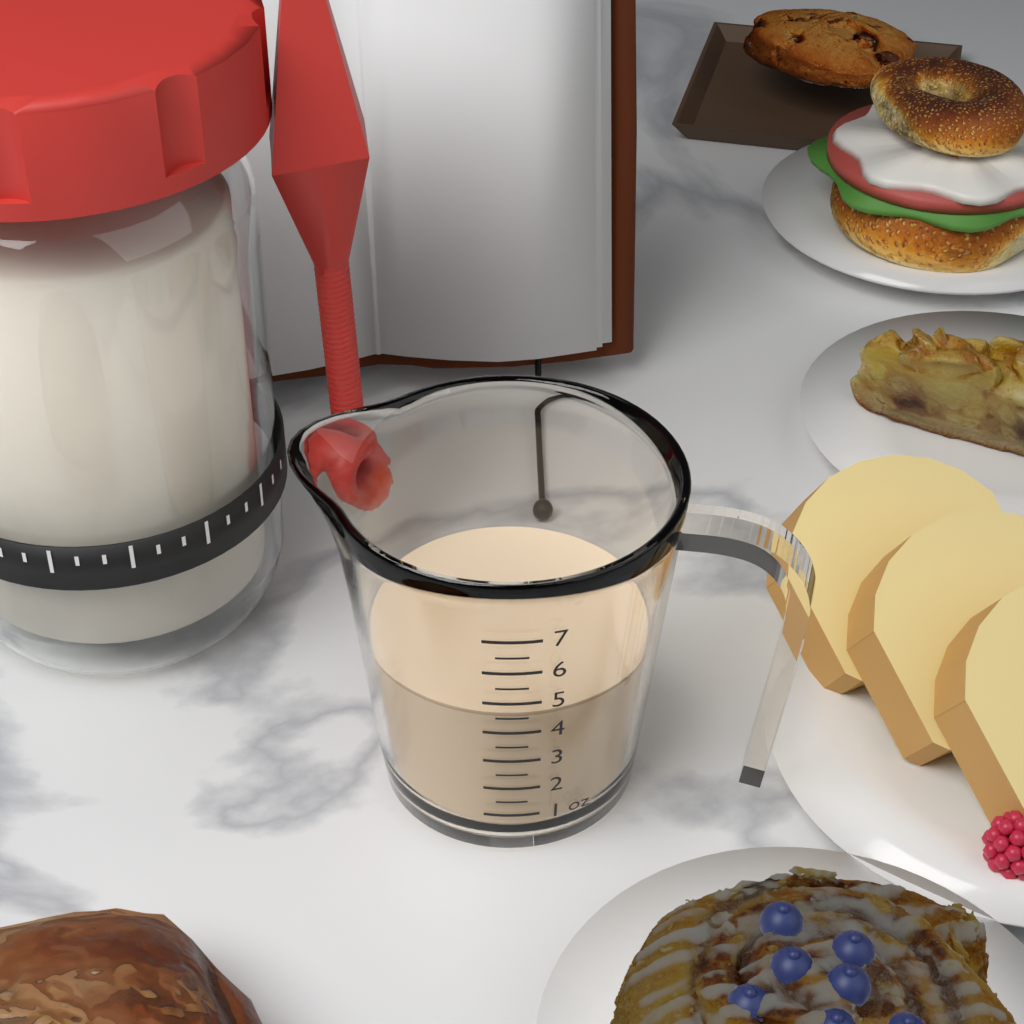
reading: 4.5 oz
